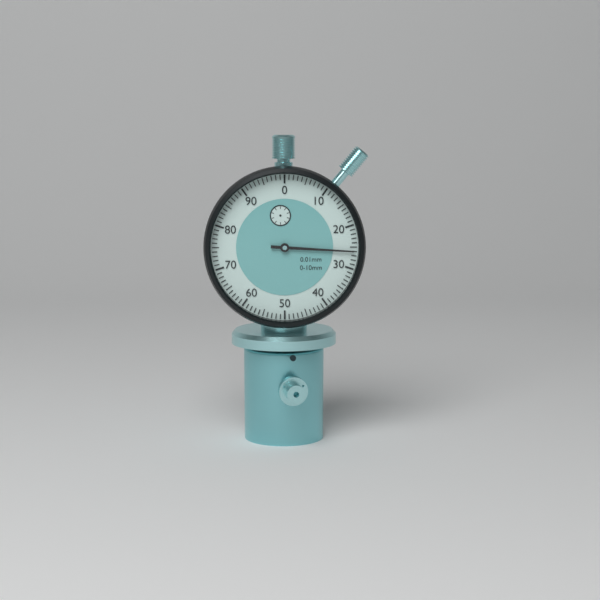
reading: 0.26 mm
